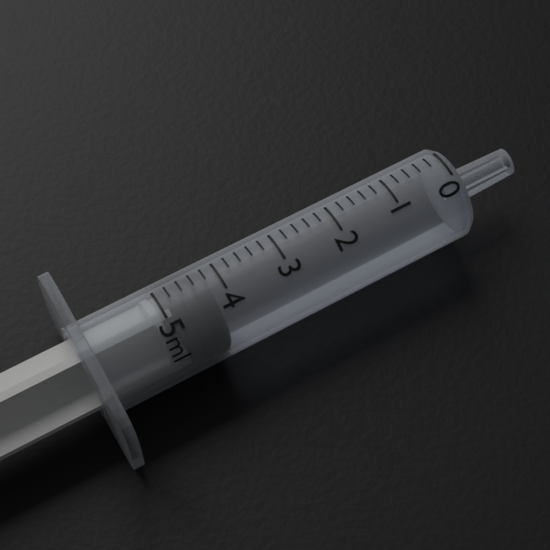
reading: 4.2 ml
